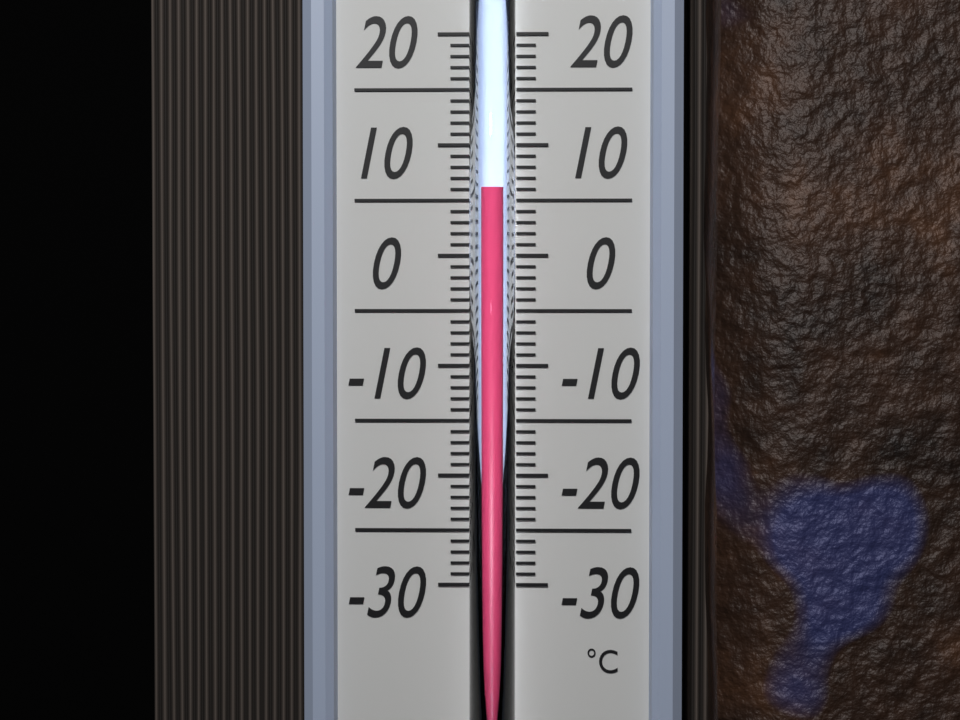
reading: 6 °C
